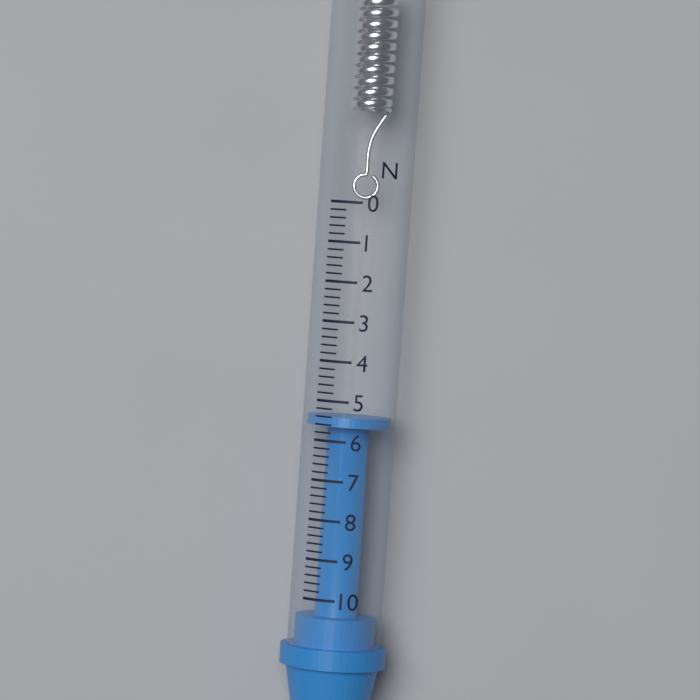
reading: 5.4 N
